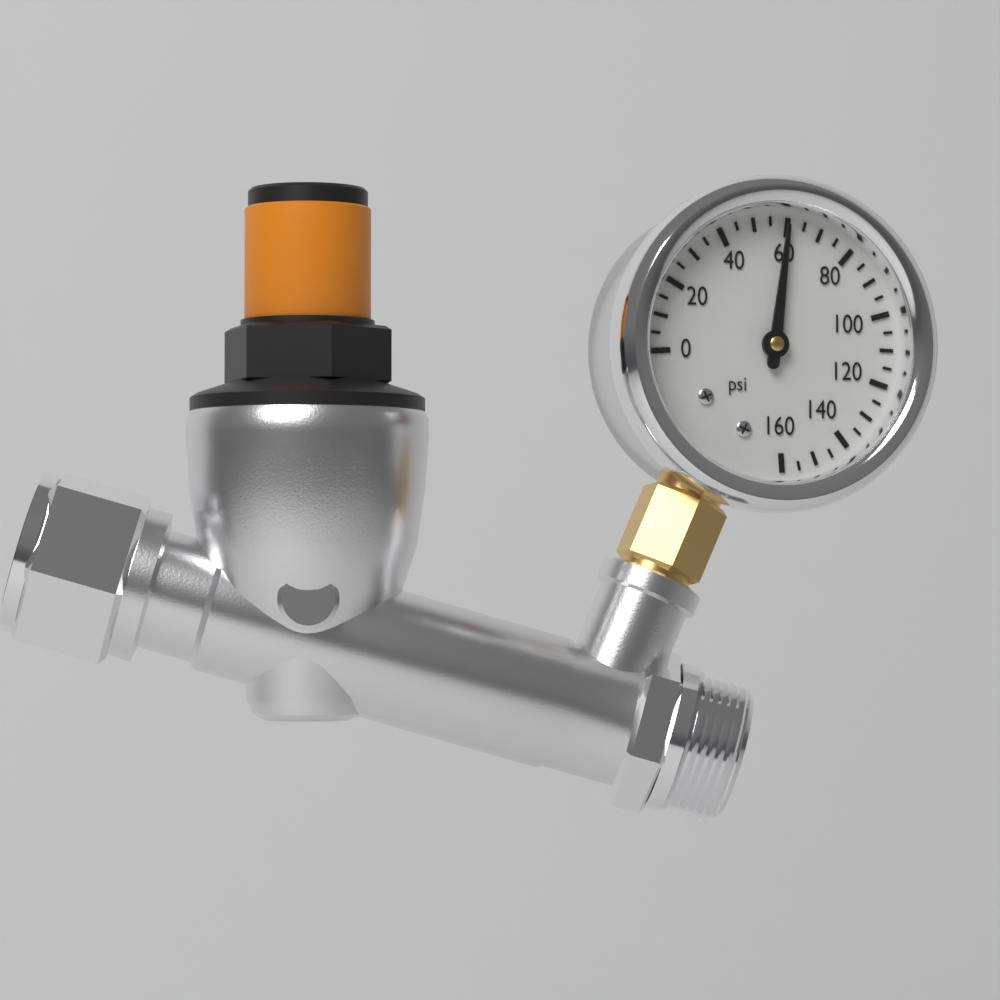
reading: 60 psi
